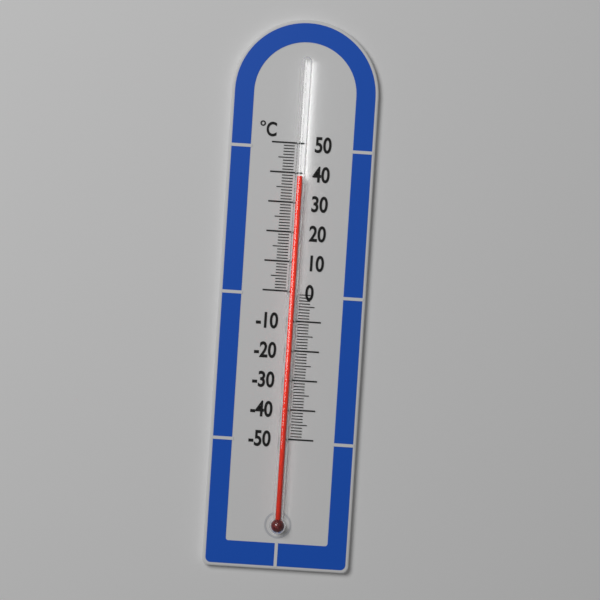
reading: 39 °C
